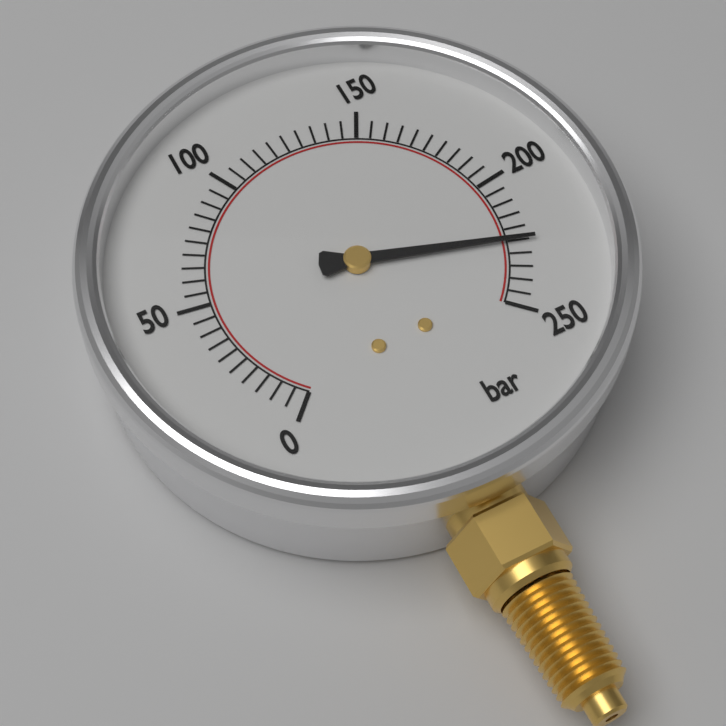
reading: 225 bar
